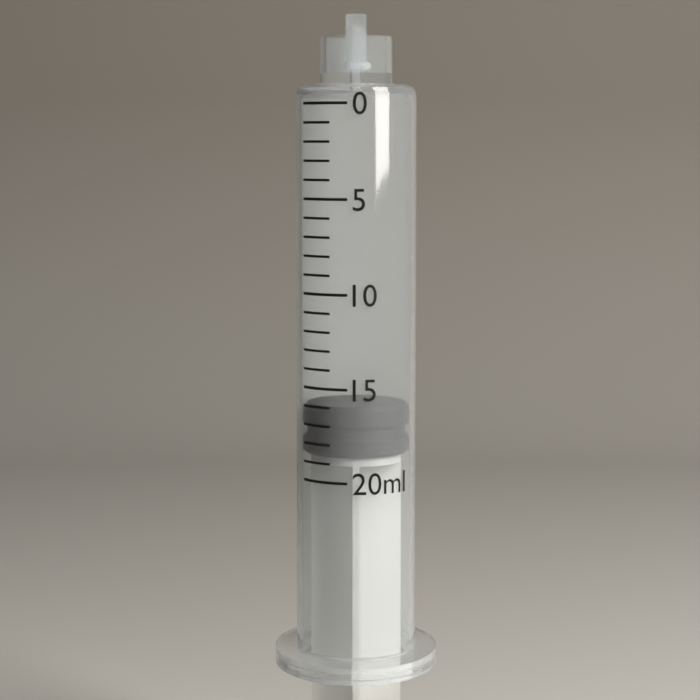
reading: 16 ml
